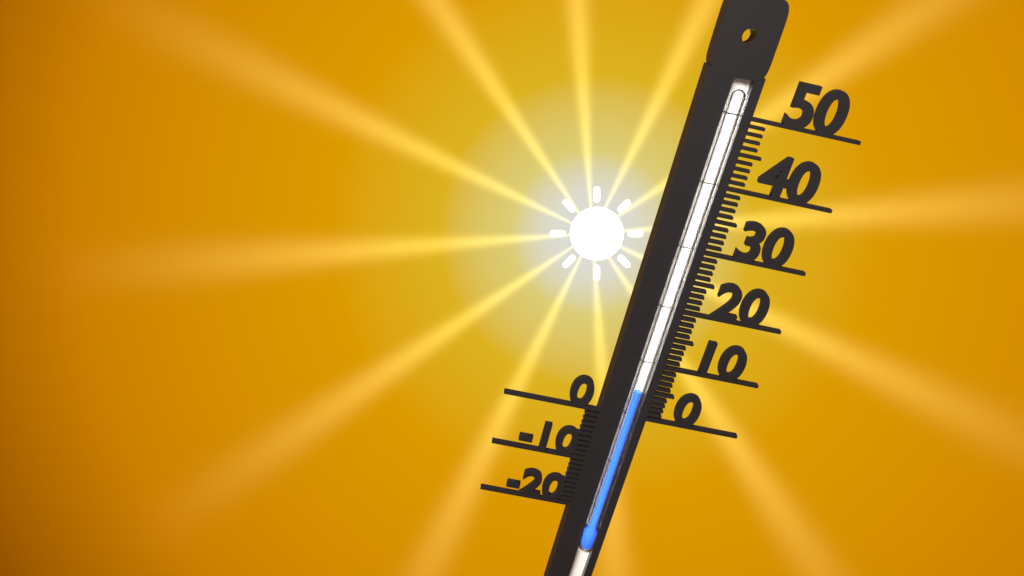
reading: 5 (no unit)
